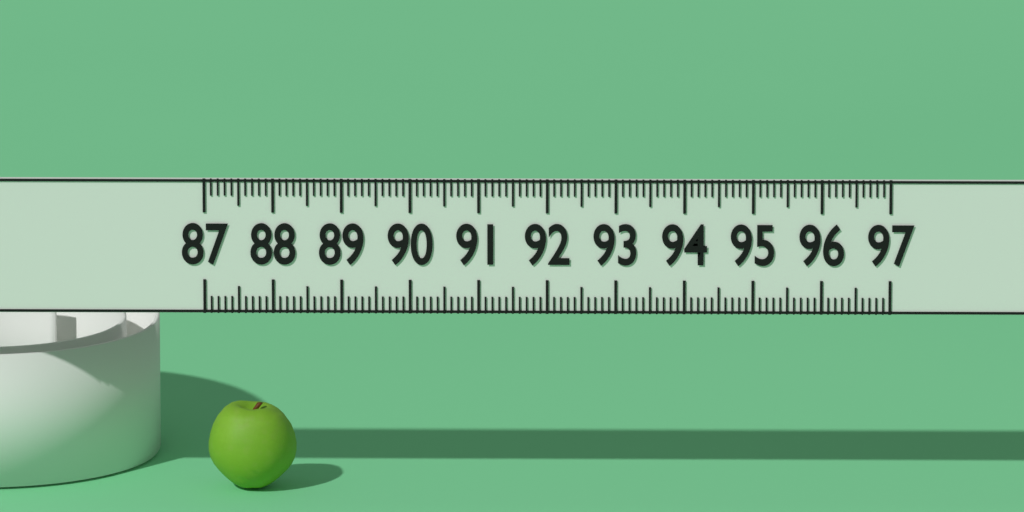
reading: 88.3 (no unit)
